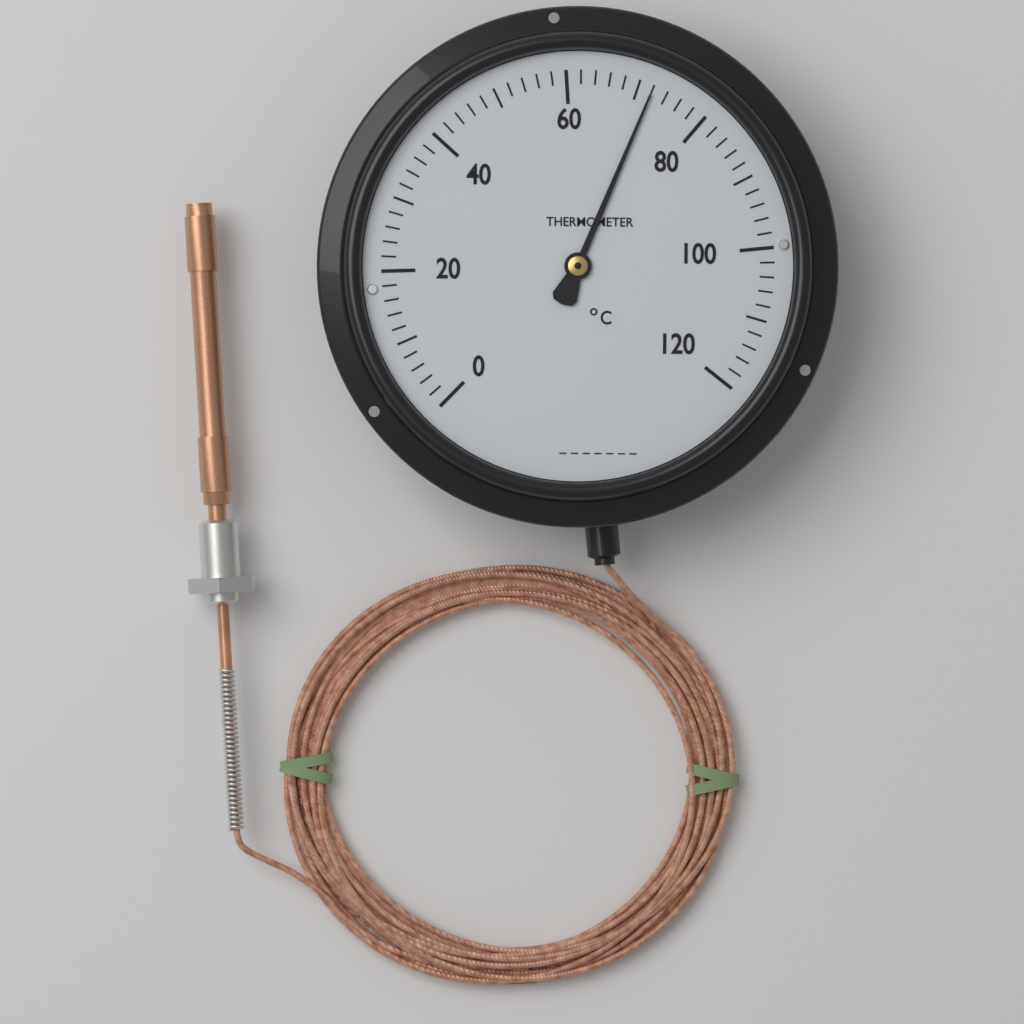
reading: 72 °C
